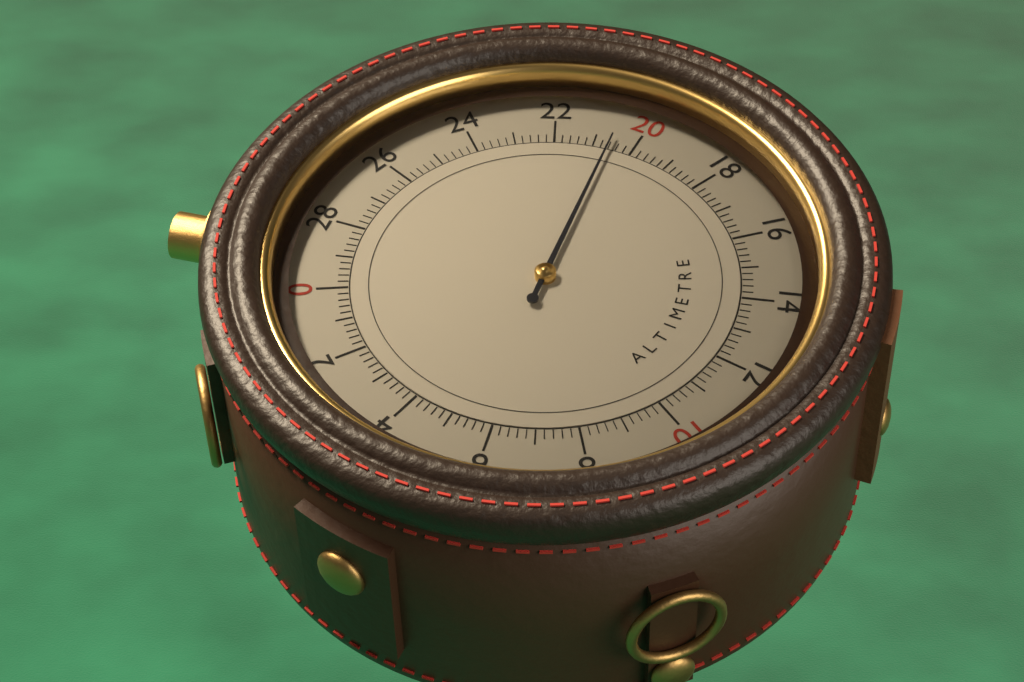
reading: 20.6 (no unit)
